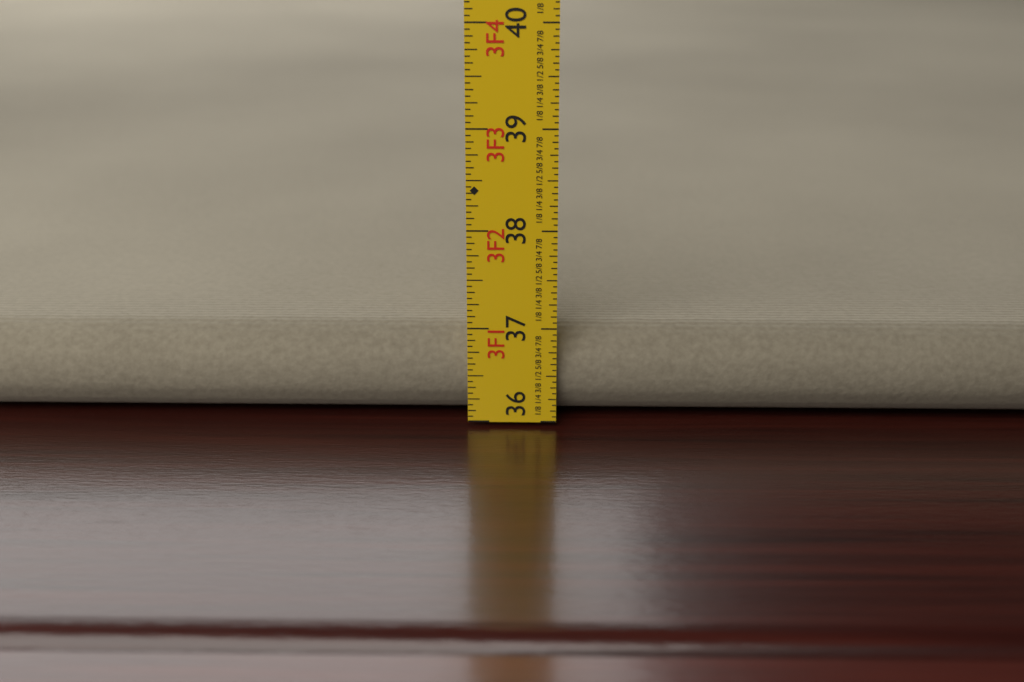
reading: 36.9375 in
